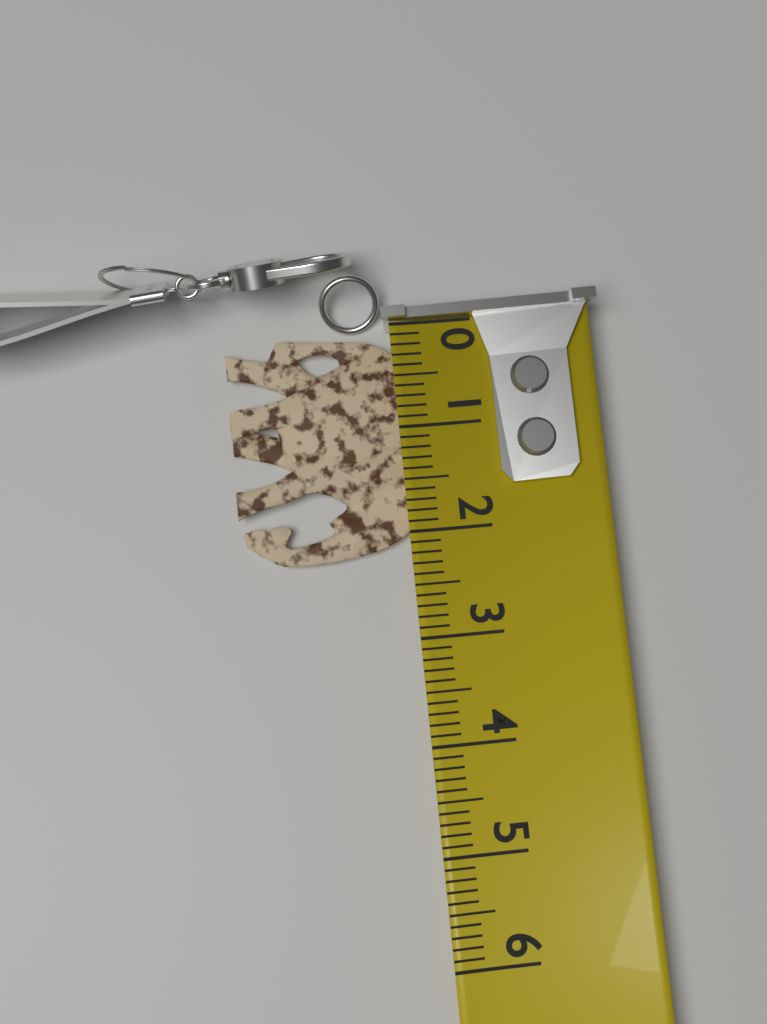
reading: 2.2 (no unit)
